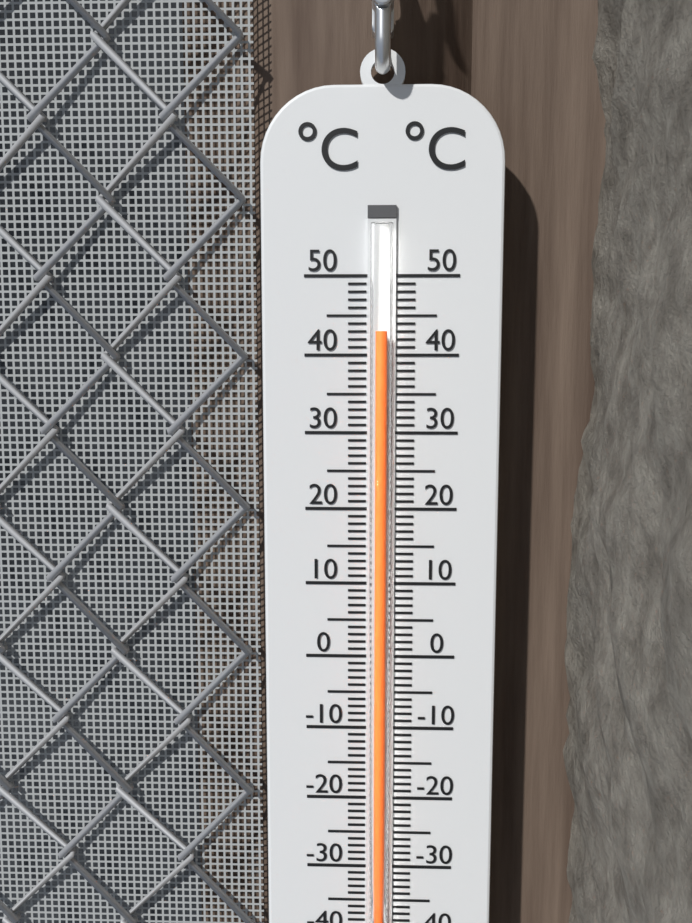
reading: 43 °C
